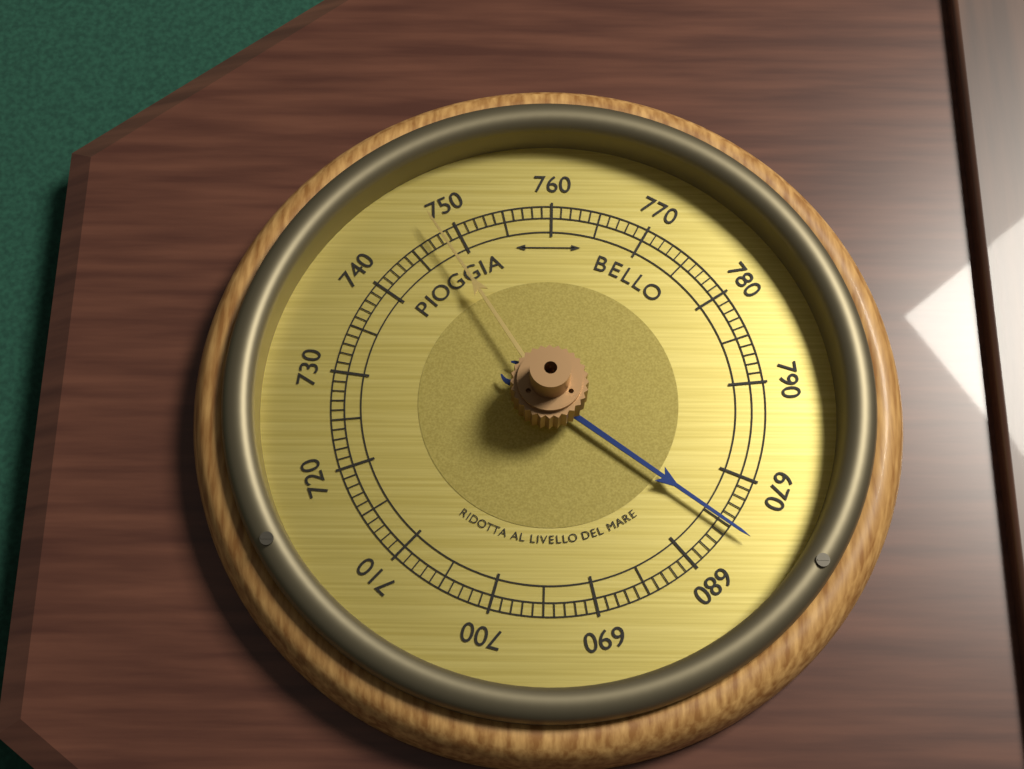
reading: 675 (no unit)
